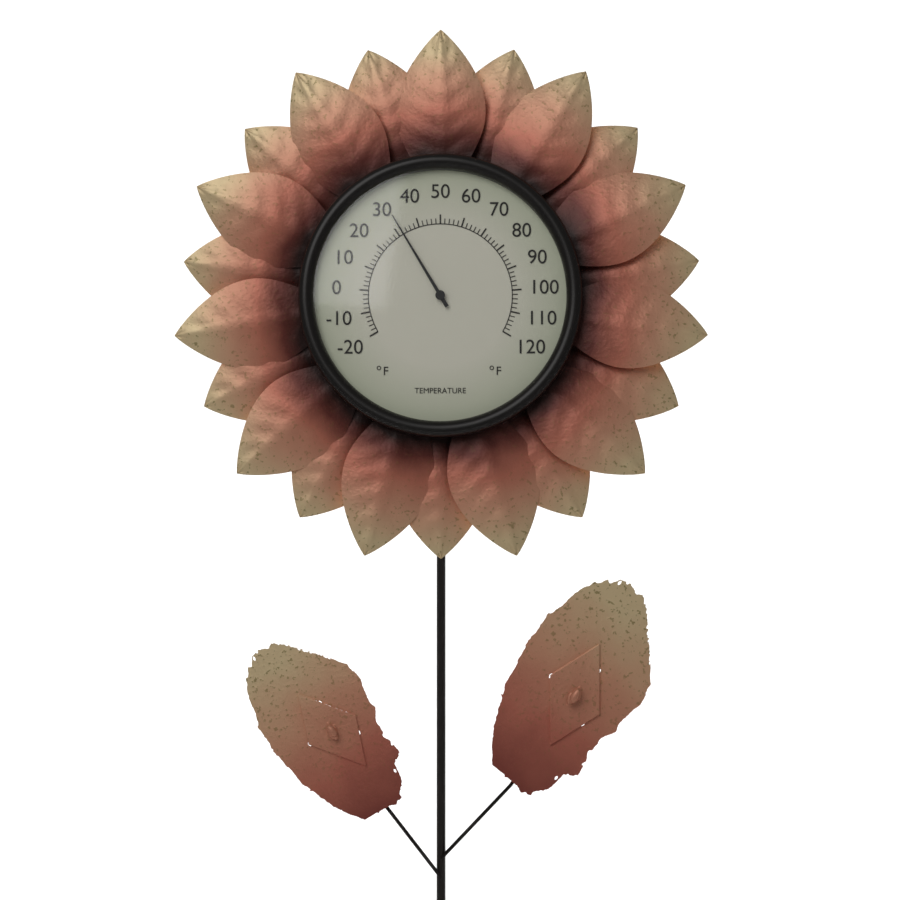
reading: 32 °F
